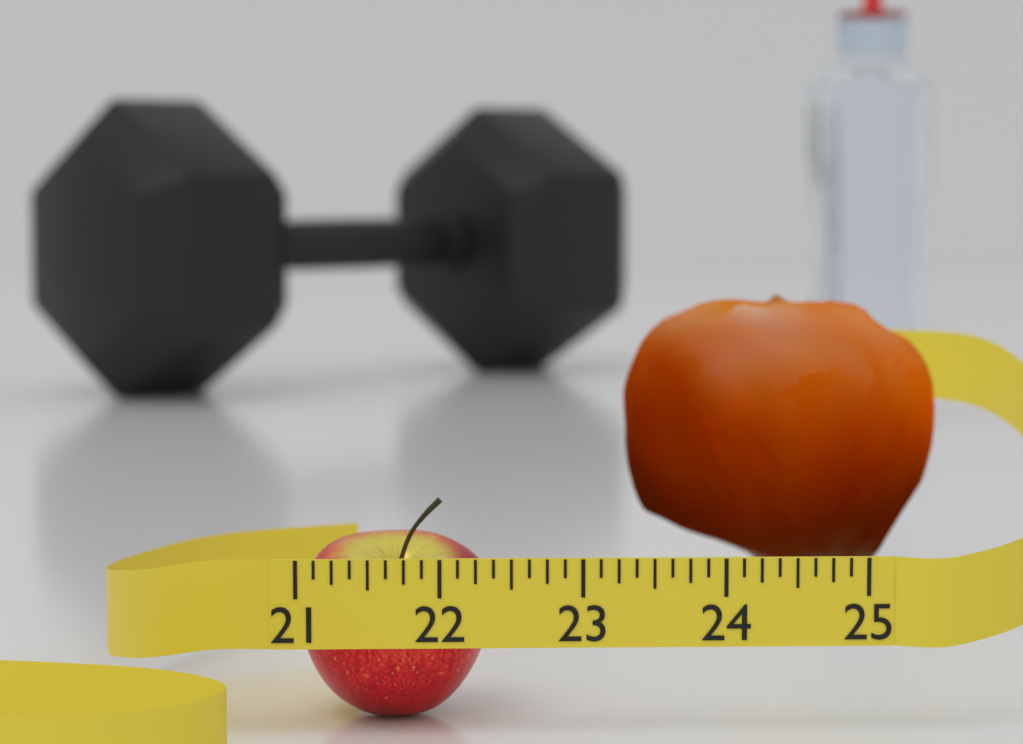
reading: 22.375 (no unit)
